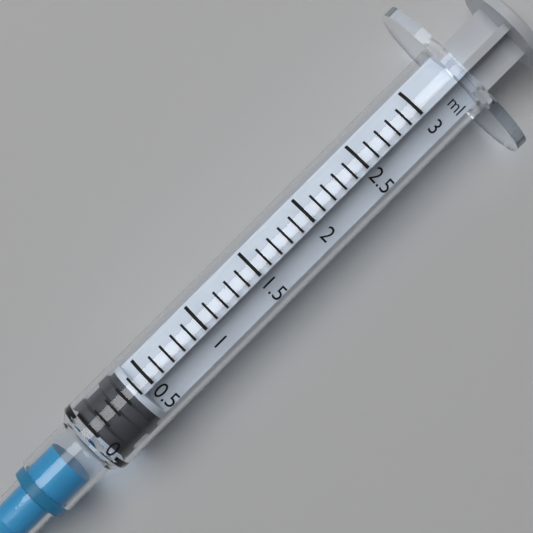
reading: 0.0 ml
